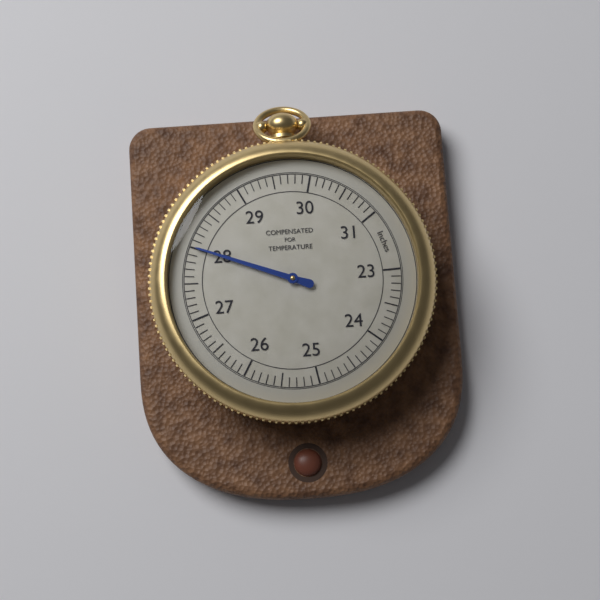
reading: 28.0 inches
